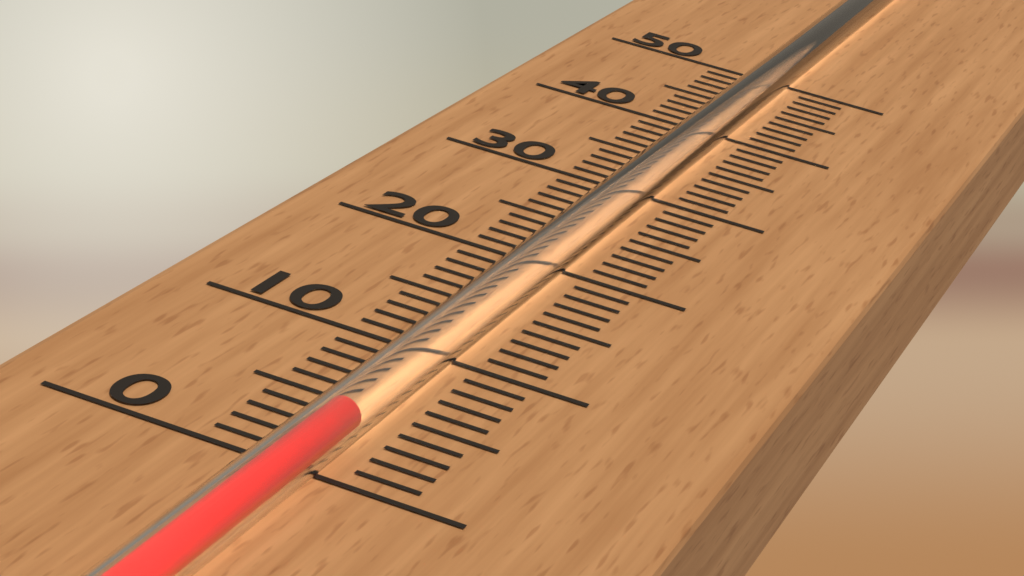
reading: 2 (no unit)
